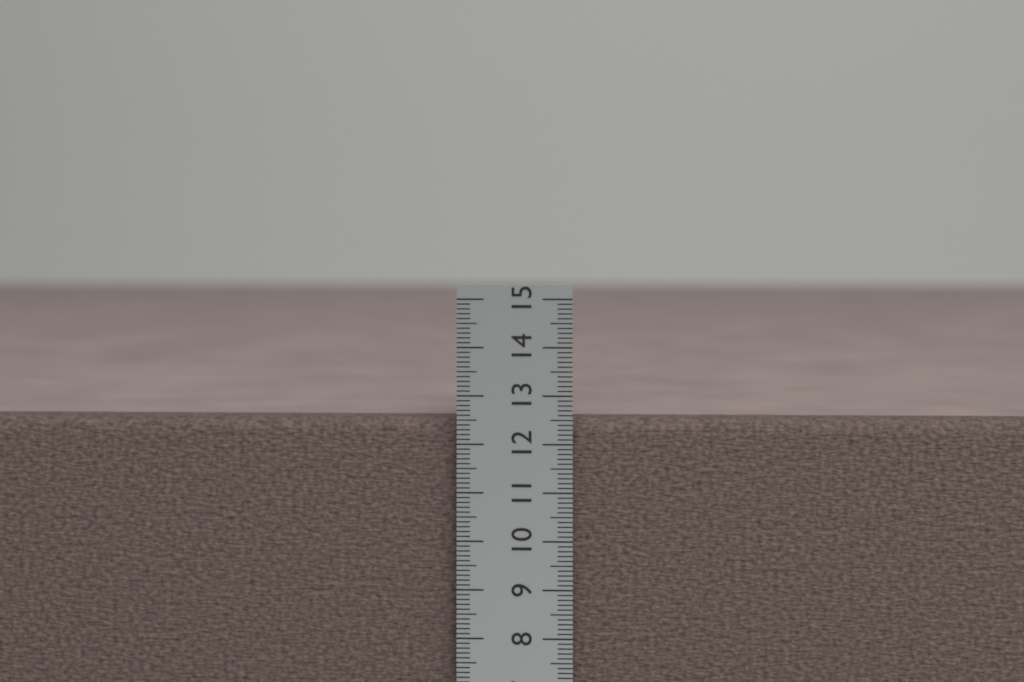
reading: 12.5 cm
